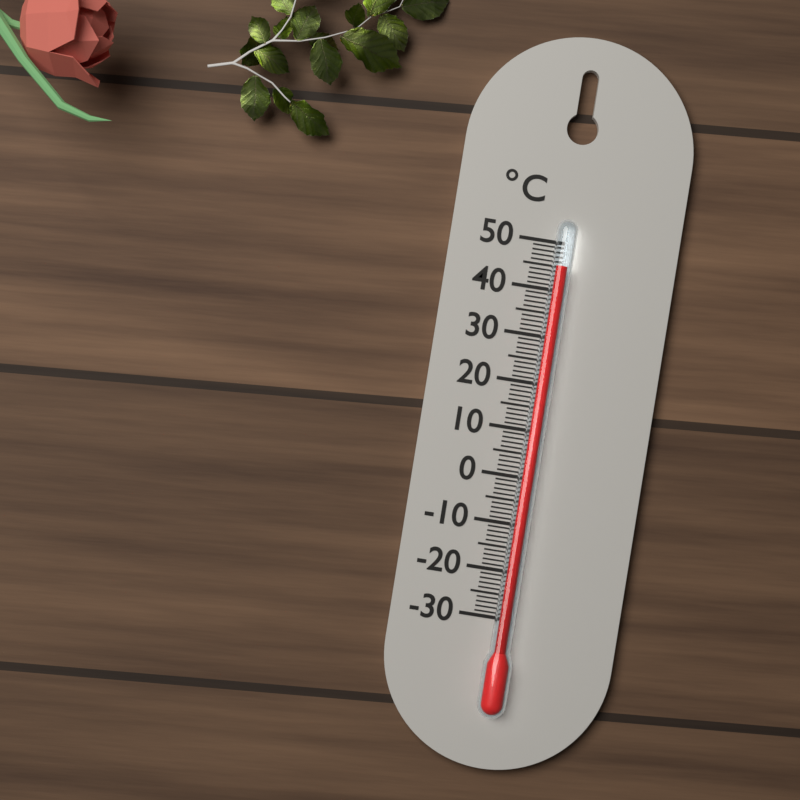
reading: 45 °C
